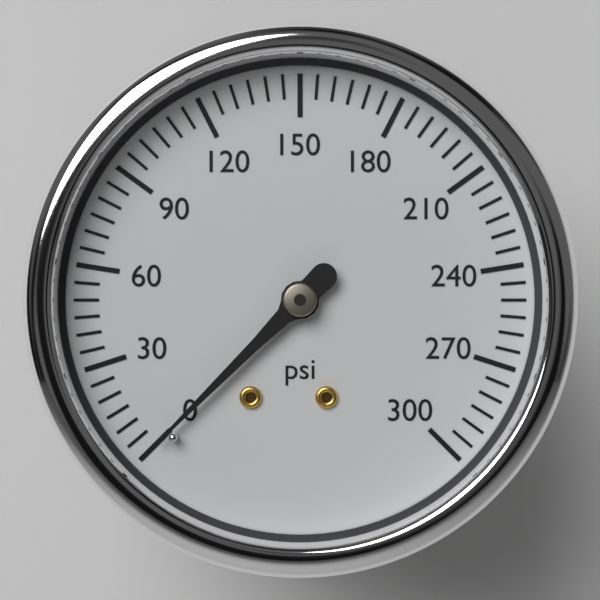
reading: 0 psi
